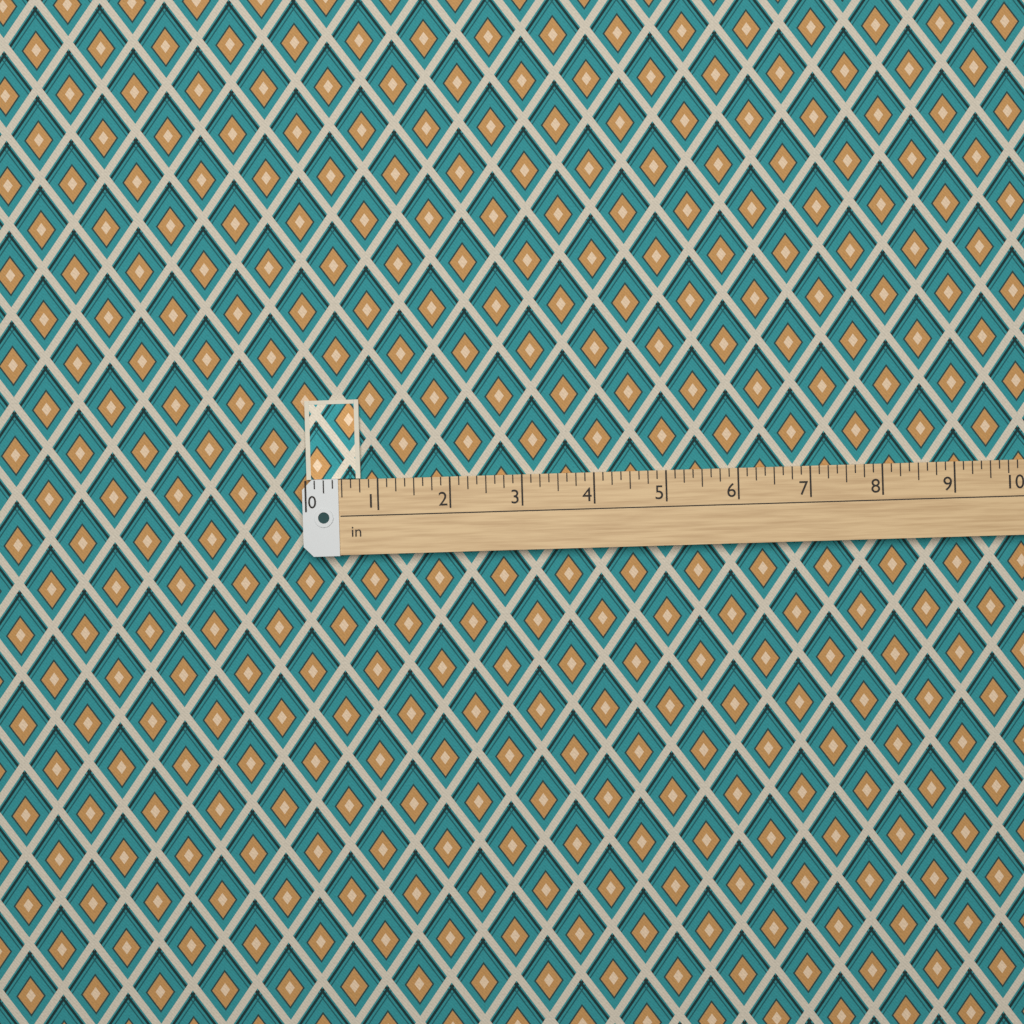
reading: 0.750 in
